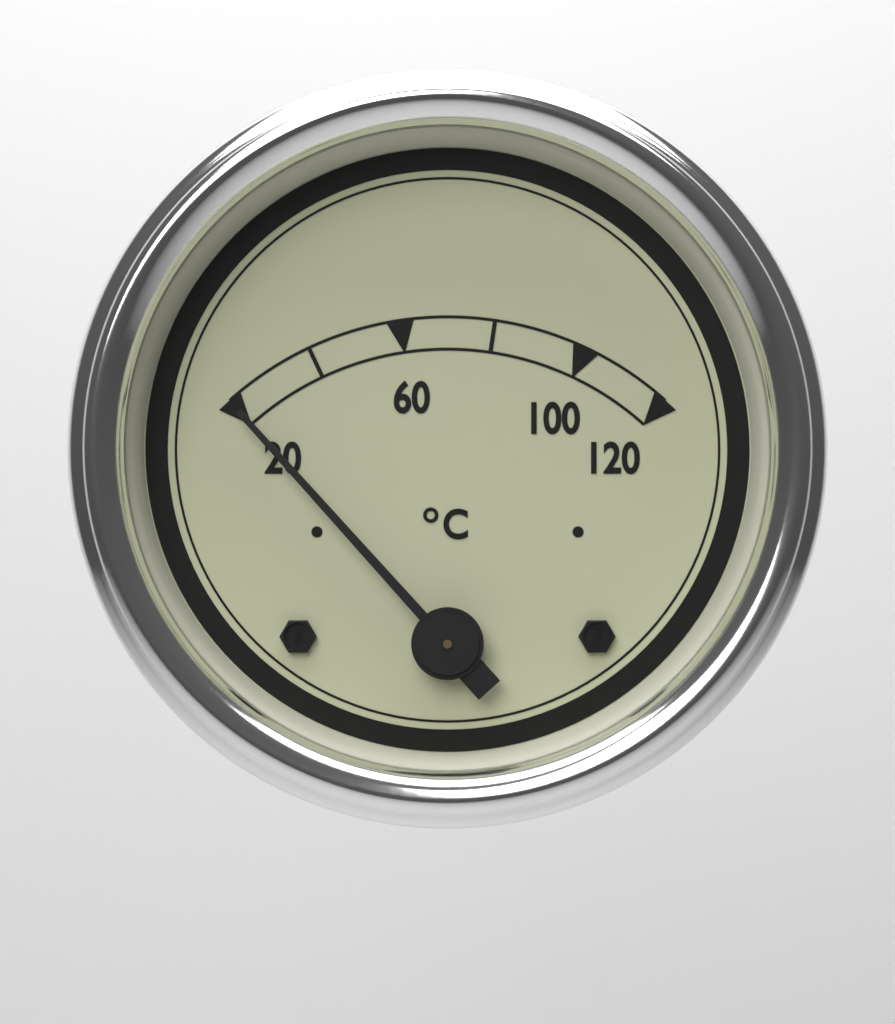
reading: 20 °C
